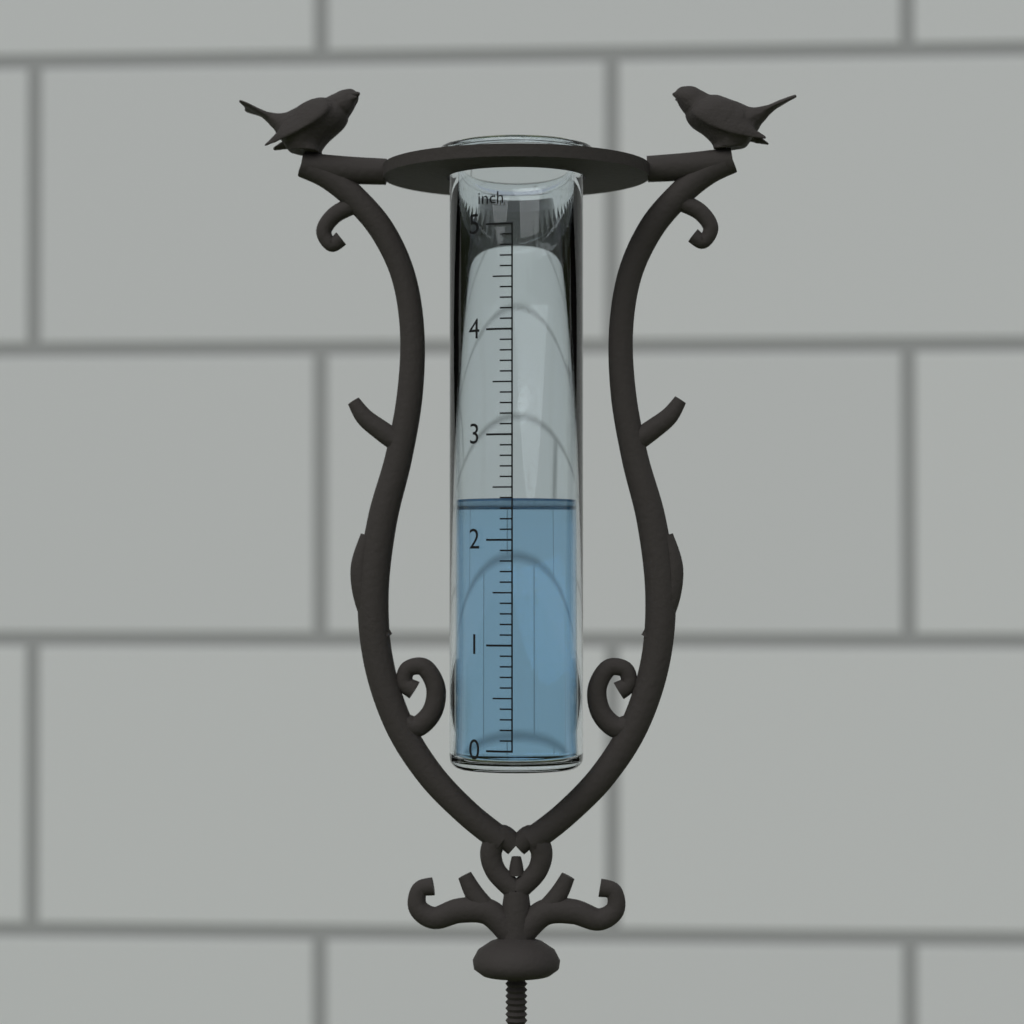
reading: 2.4 inch
